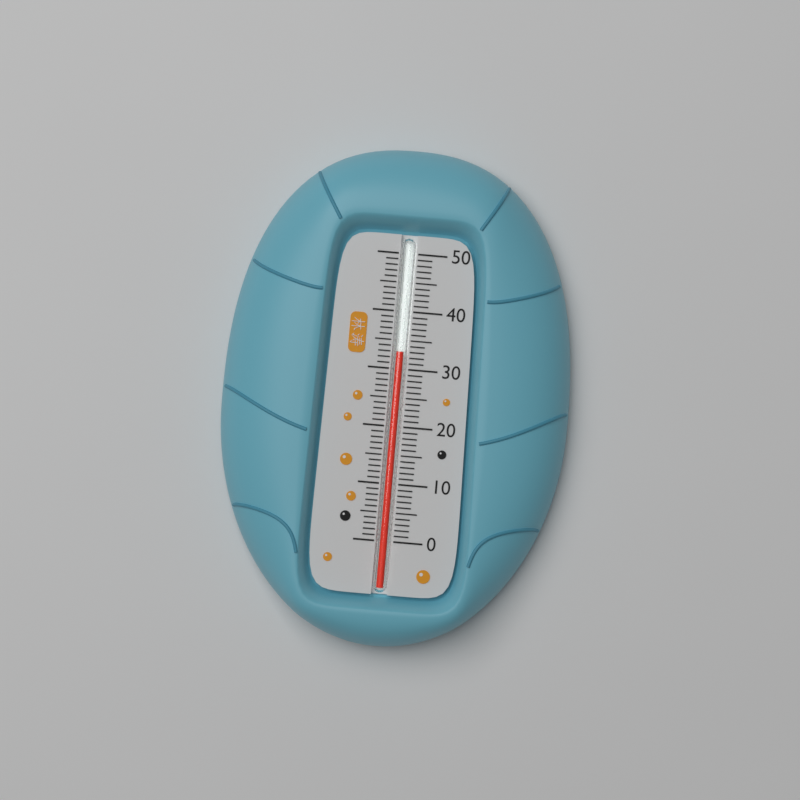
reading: 33 (no unit)
